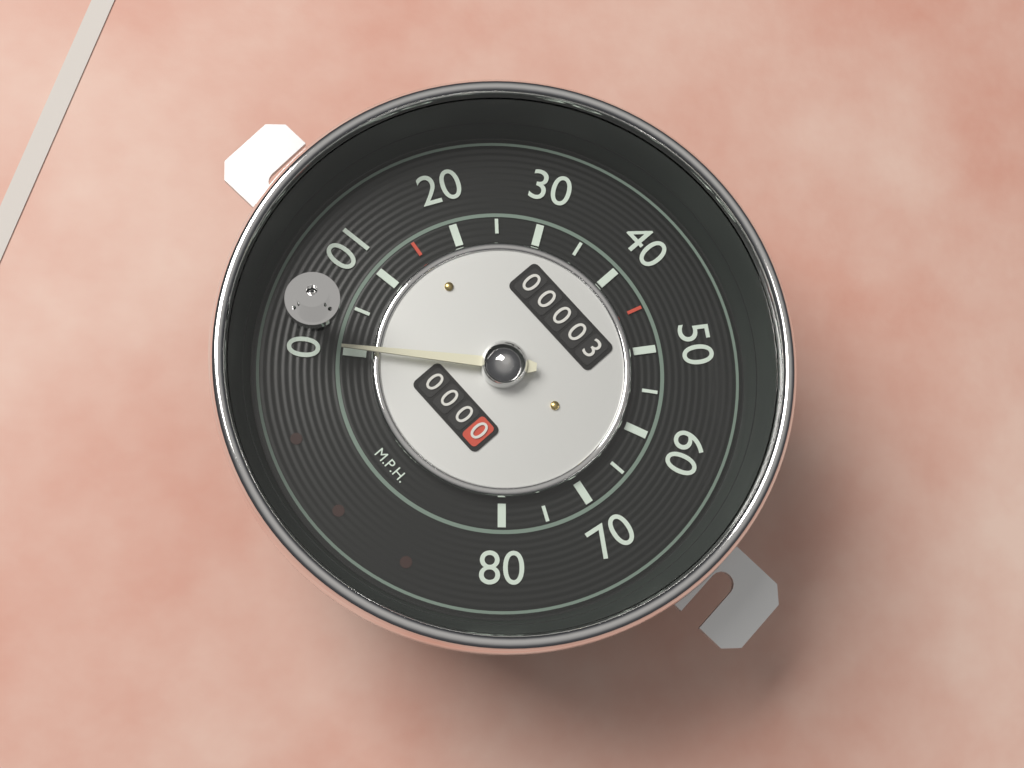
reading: 0 mph
